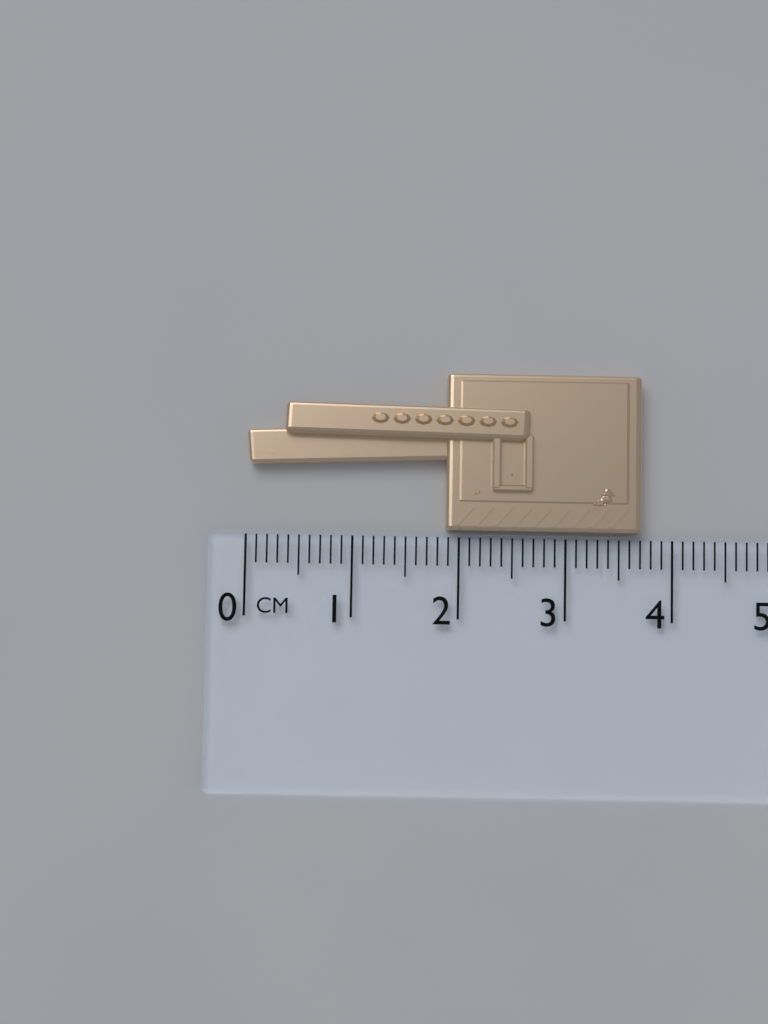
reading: 3.7 cm
